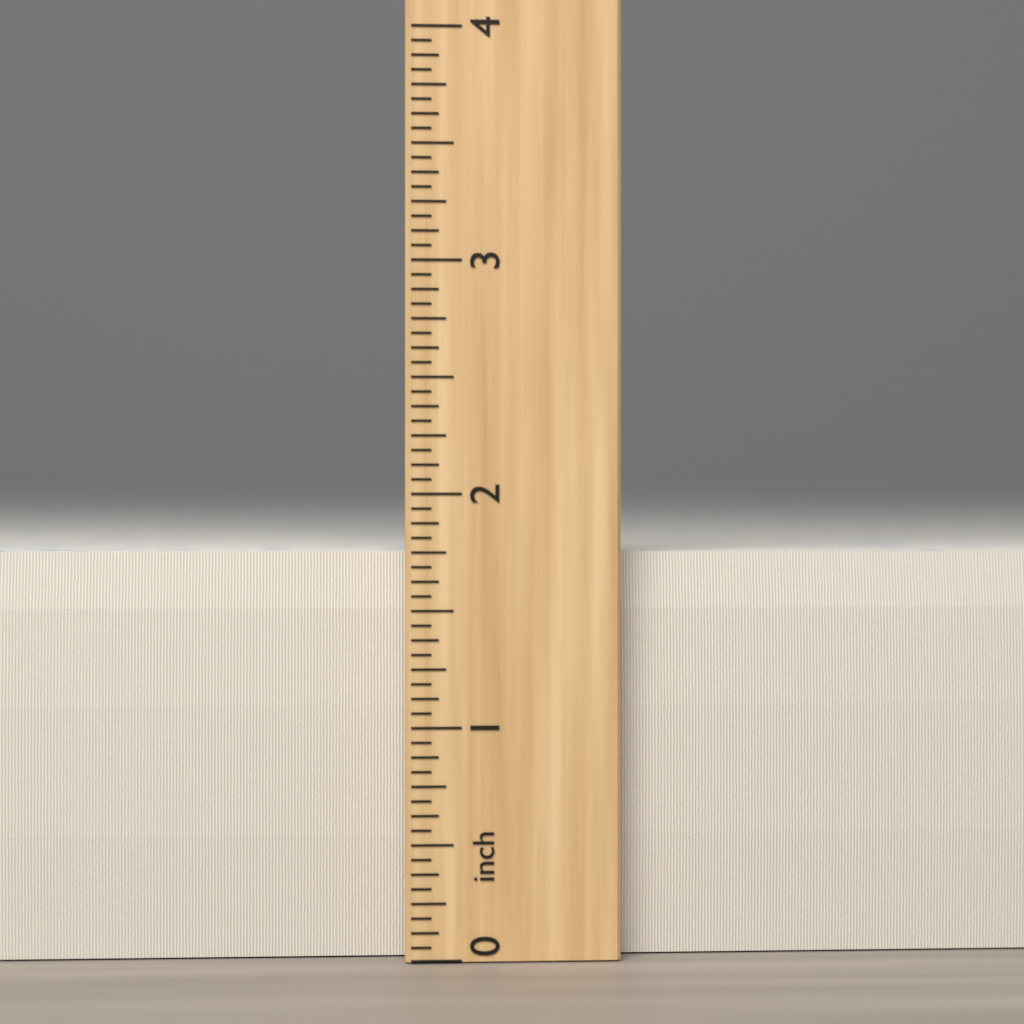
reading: 1.7500 inch
